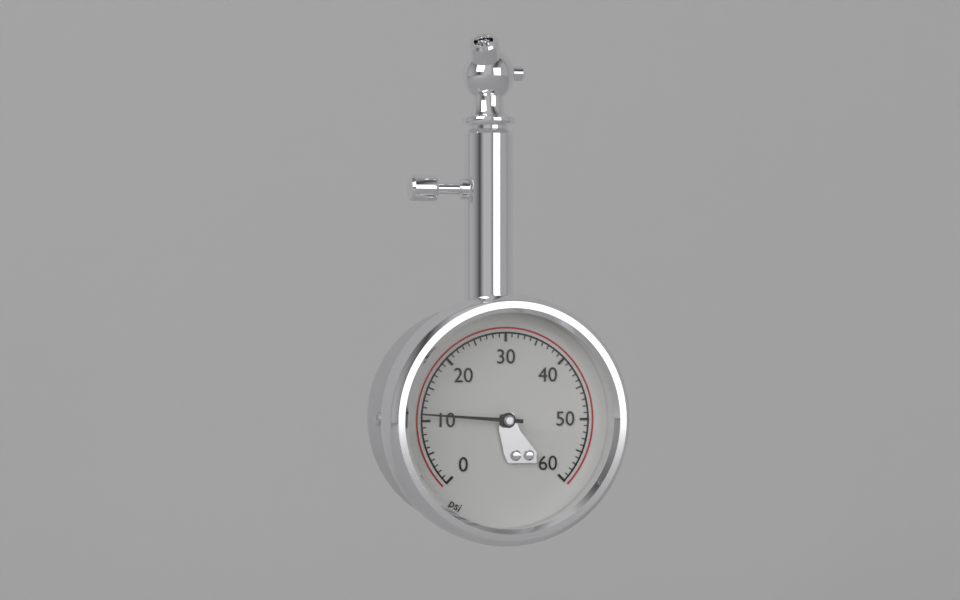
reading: 11 psi
